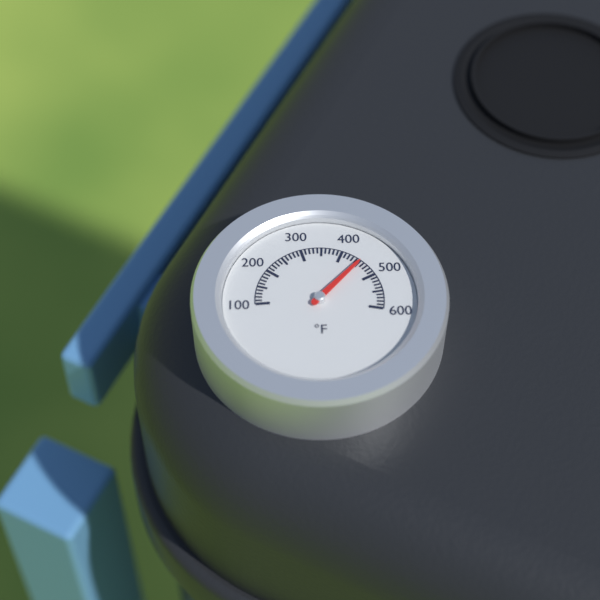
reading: 450 °F
